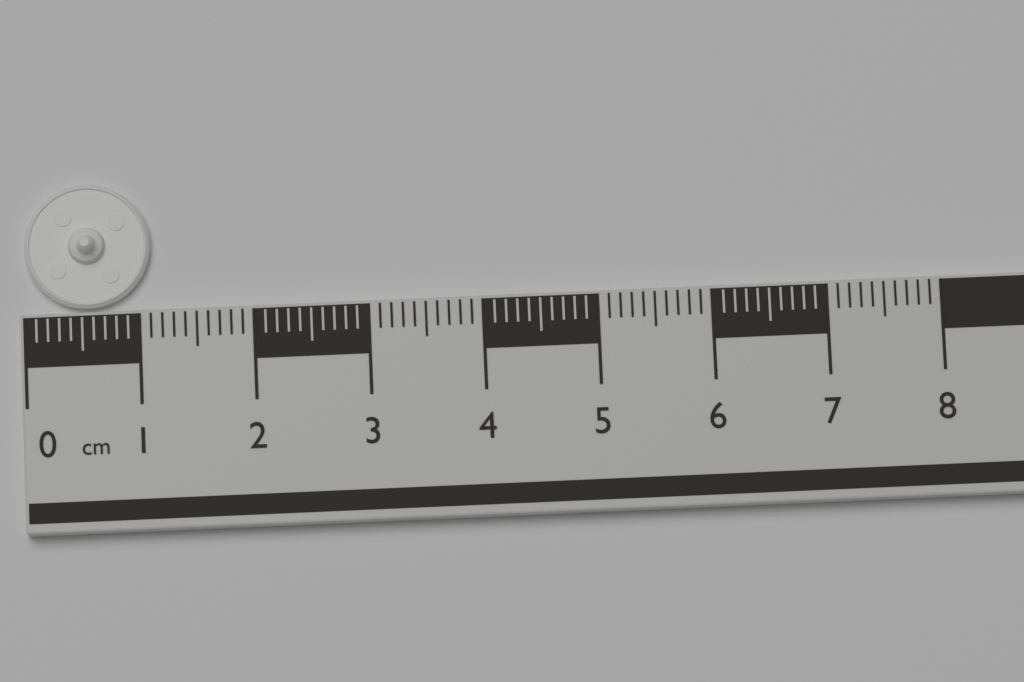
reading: 1.1 cm
